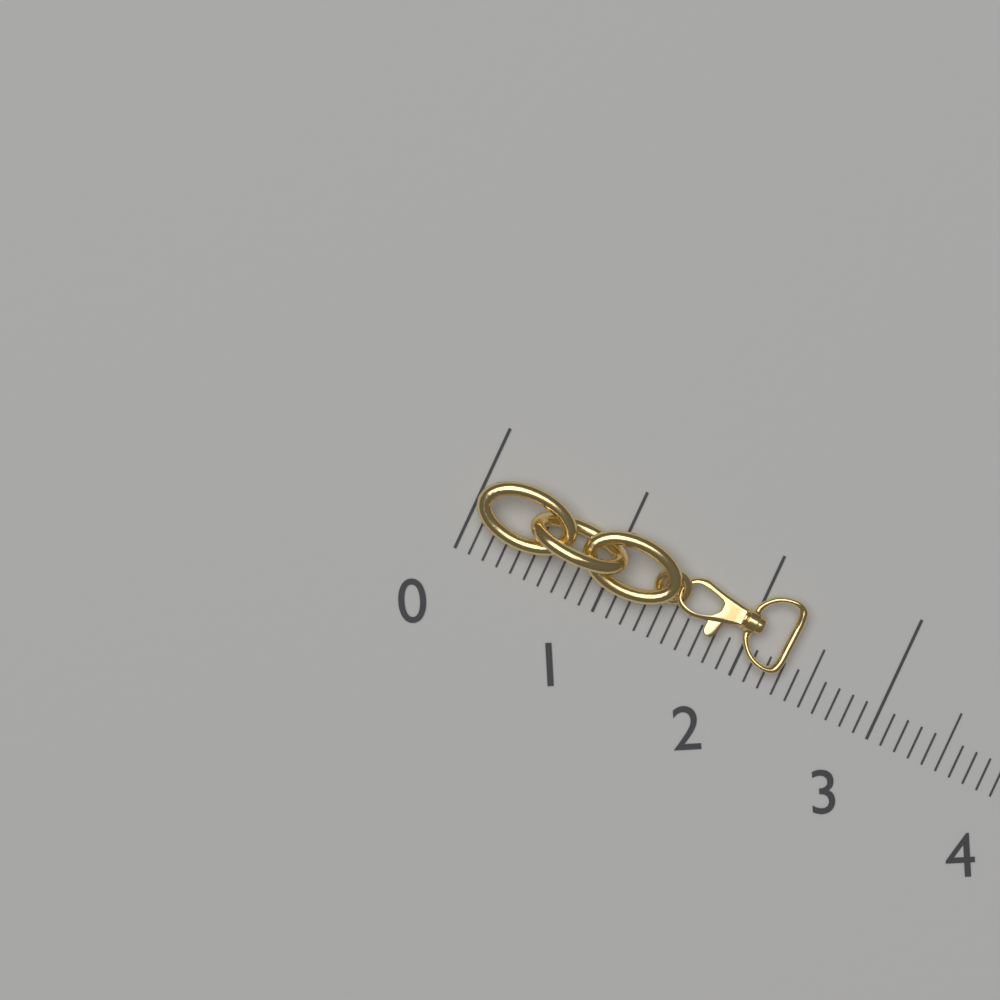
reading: 2.3 (no unit)
